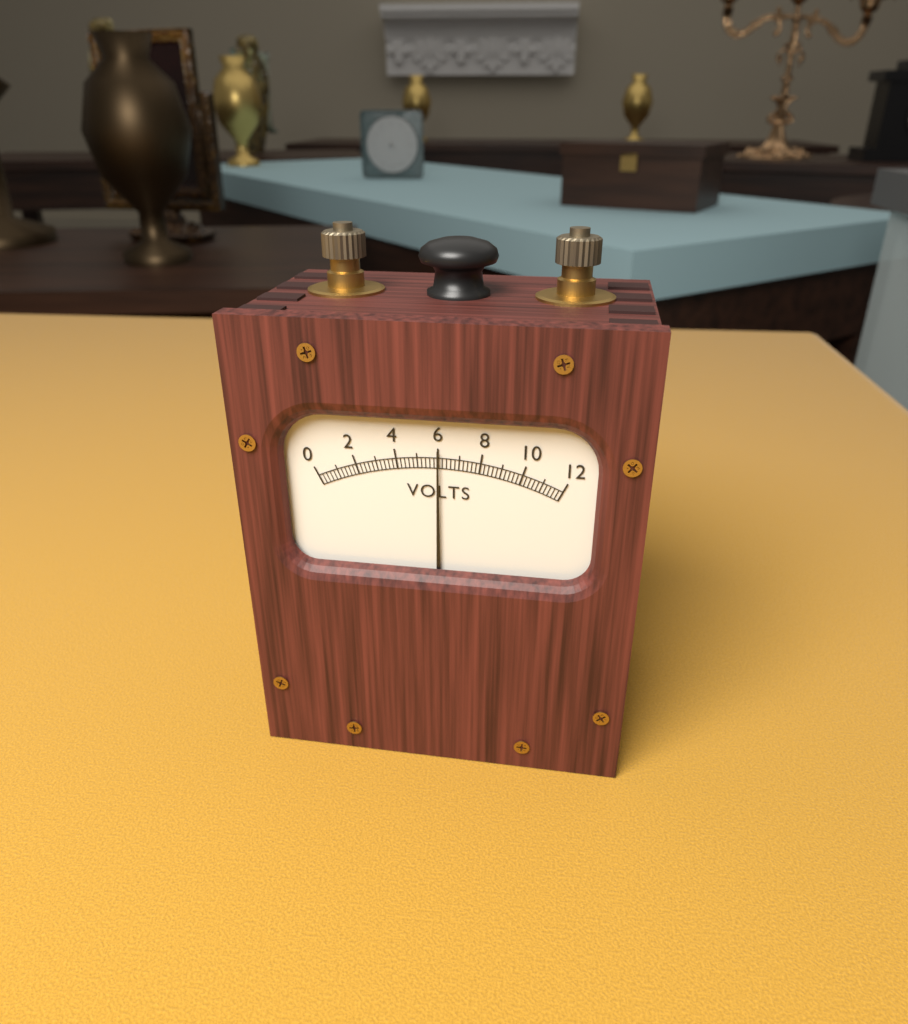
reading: 6.0 V
